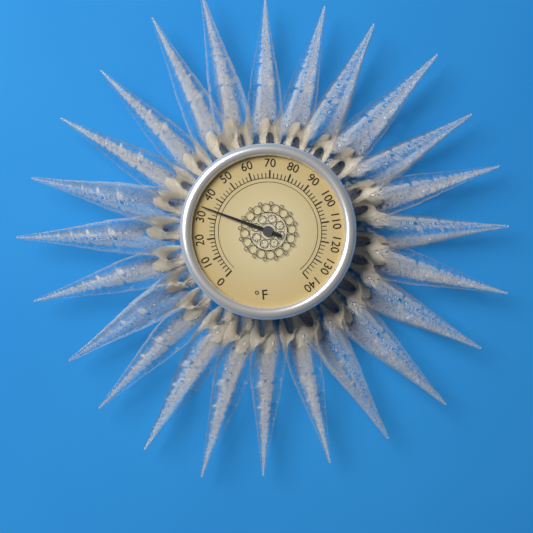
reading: 34 °F
